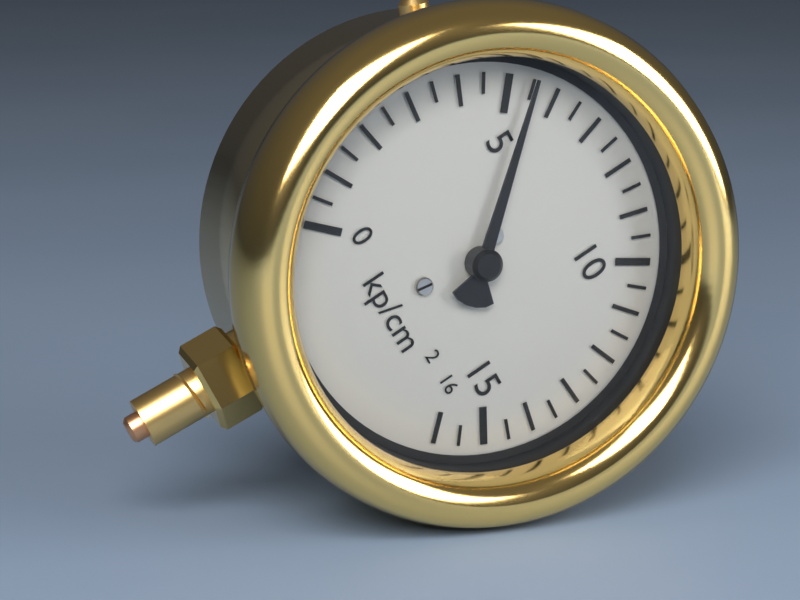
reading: 5.5 kp/cm²
